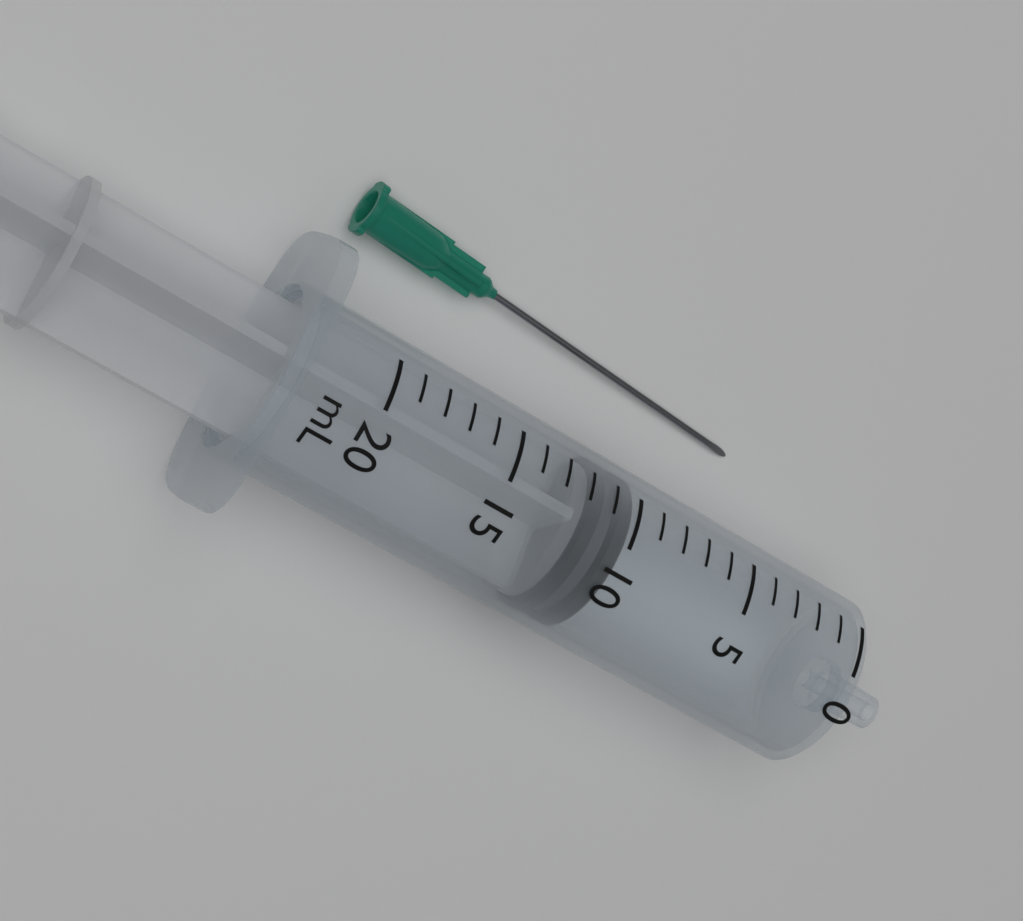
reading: 10 mL
